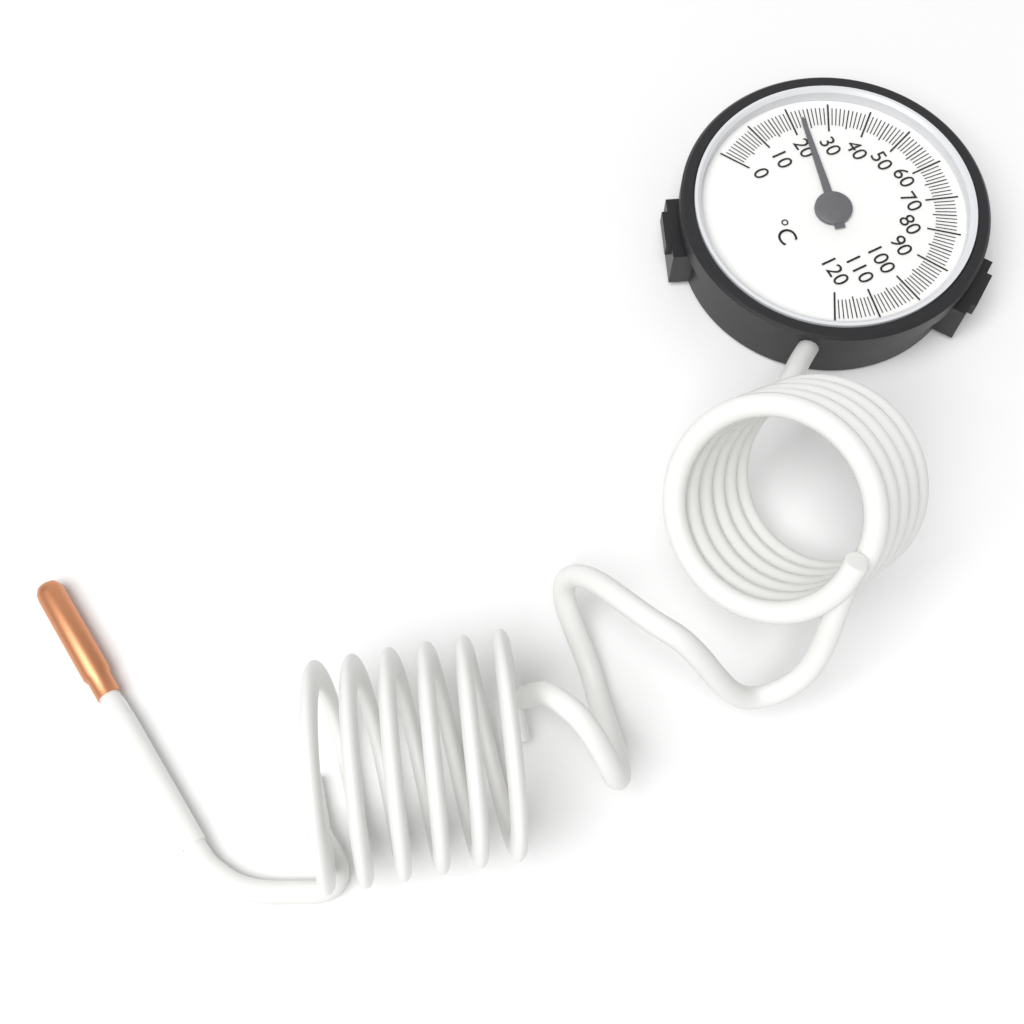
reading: 23 °C
